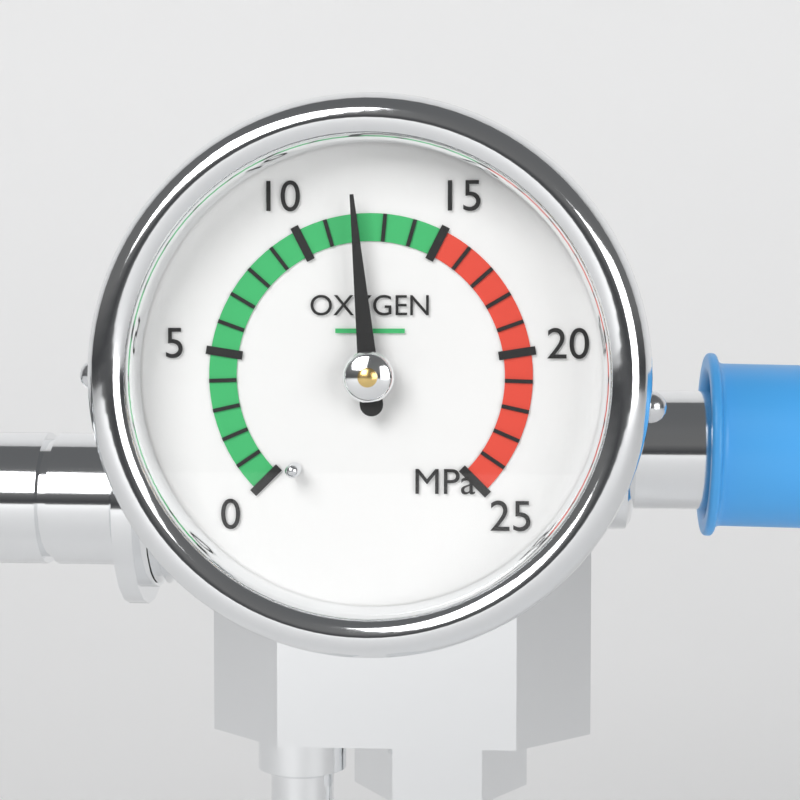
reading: 12 MPa
